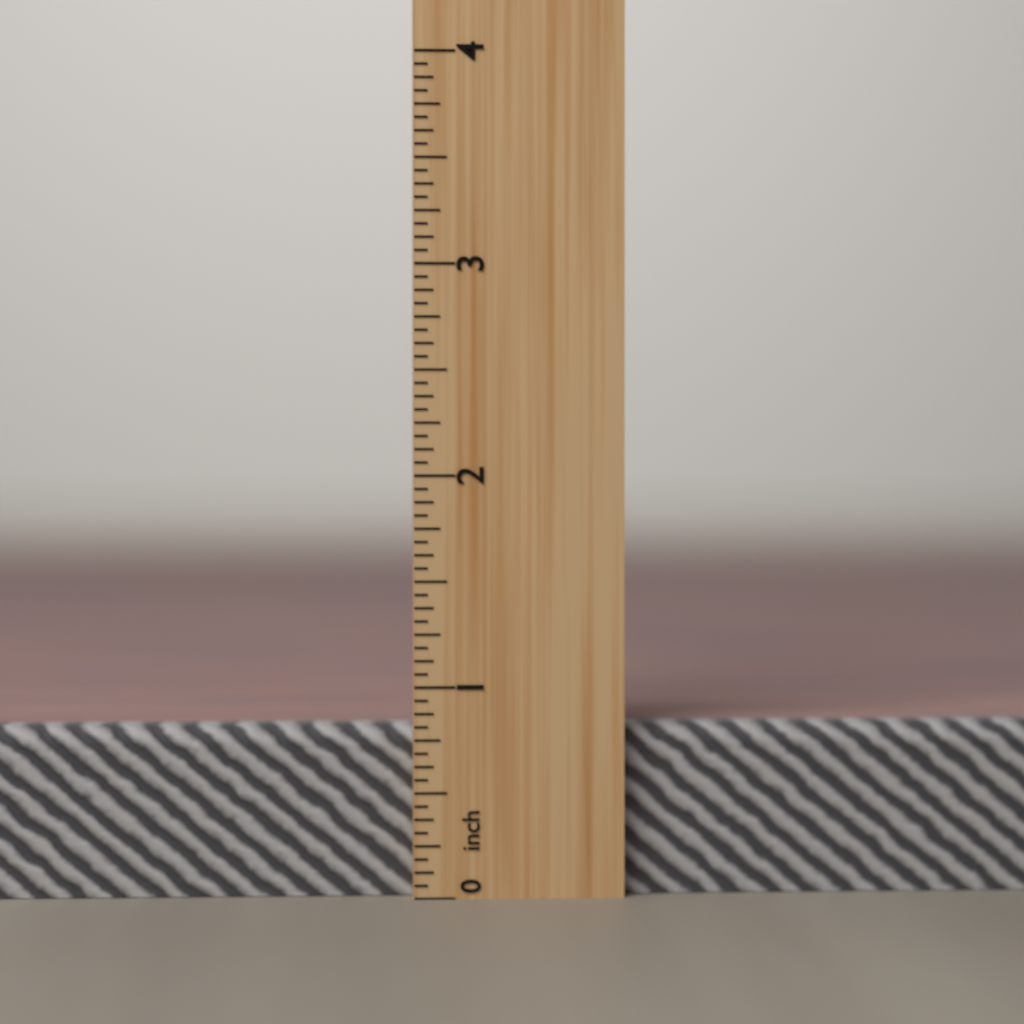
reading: 0.8125 inch
